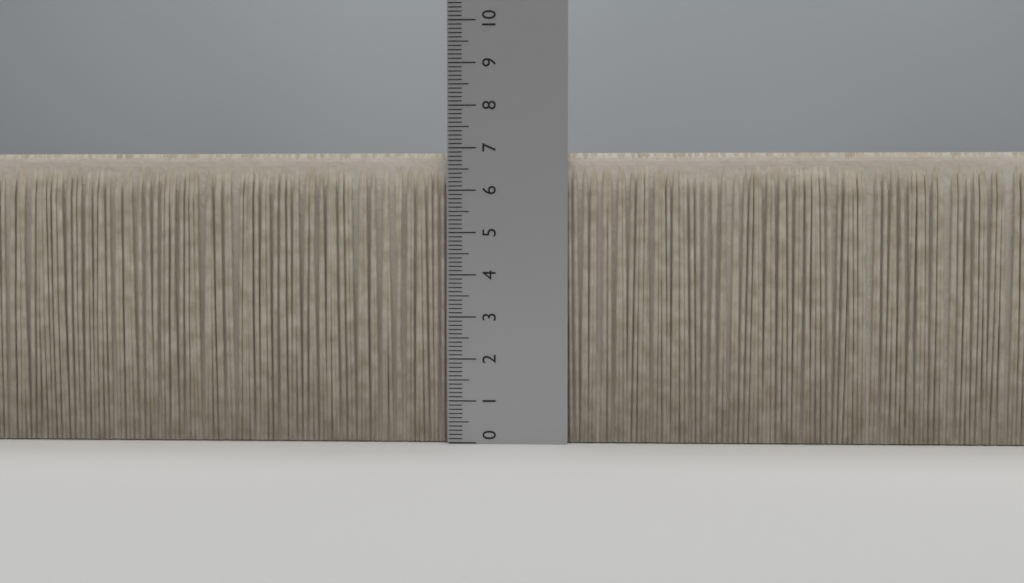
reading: 6.9 (no unit)
